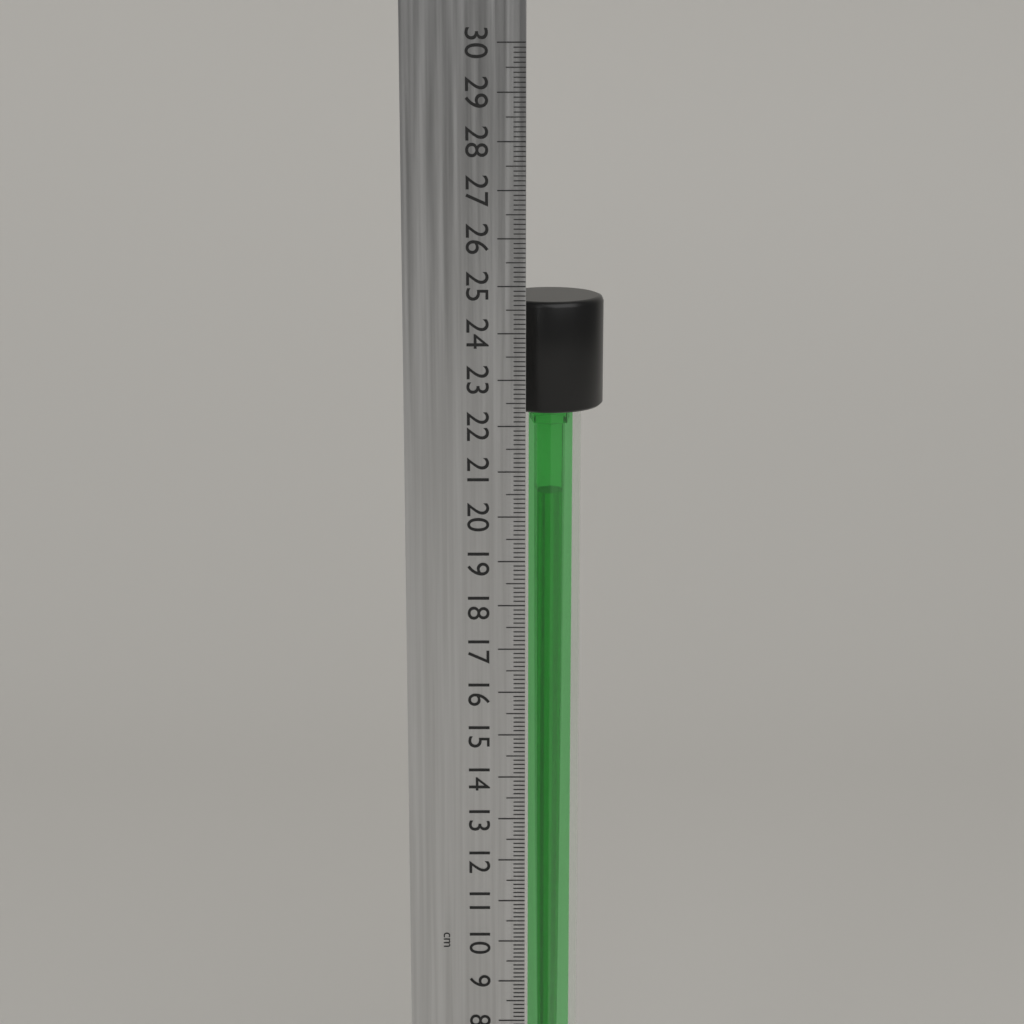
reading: 24.6 cm
